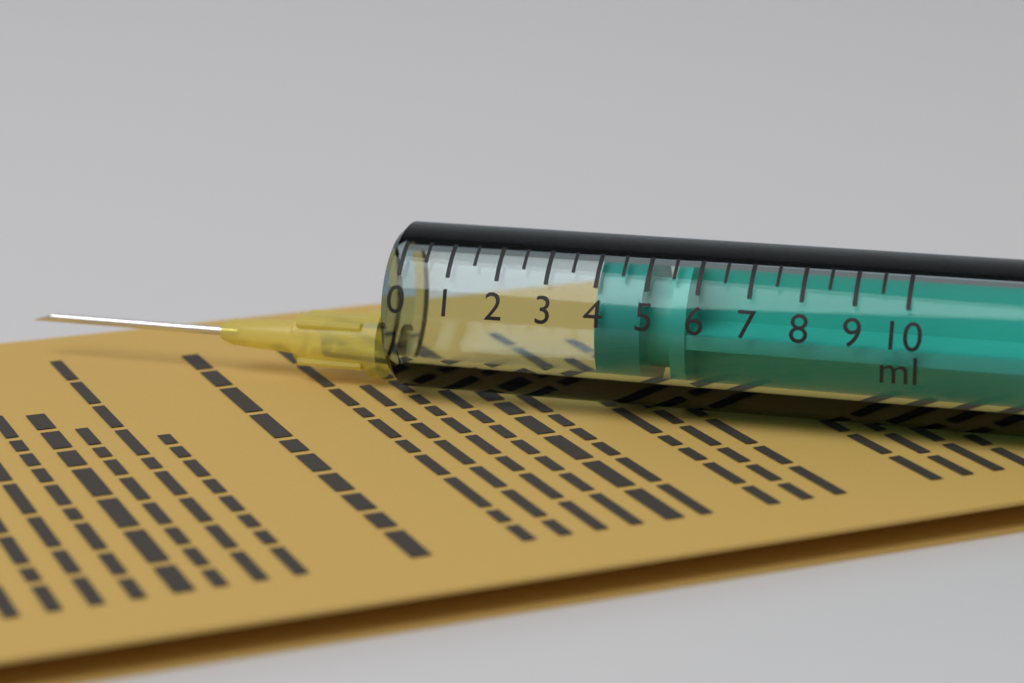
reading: 4.0 ml
